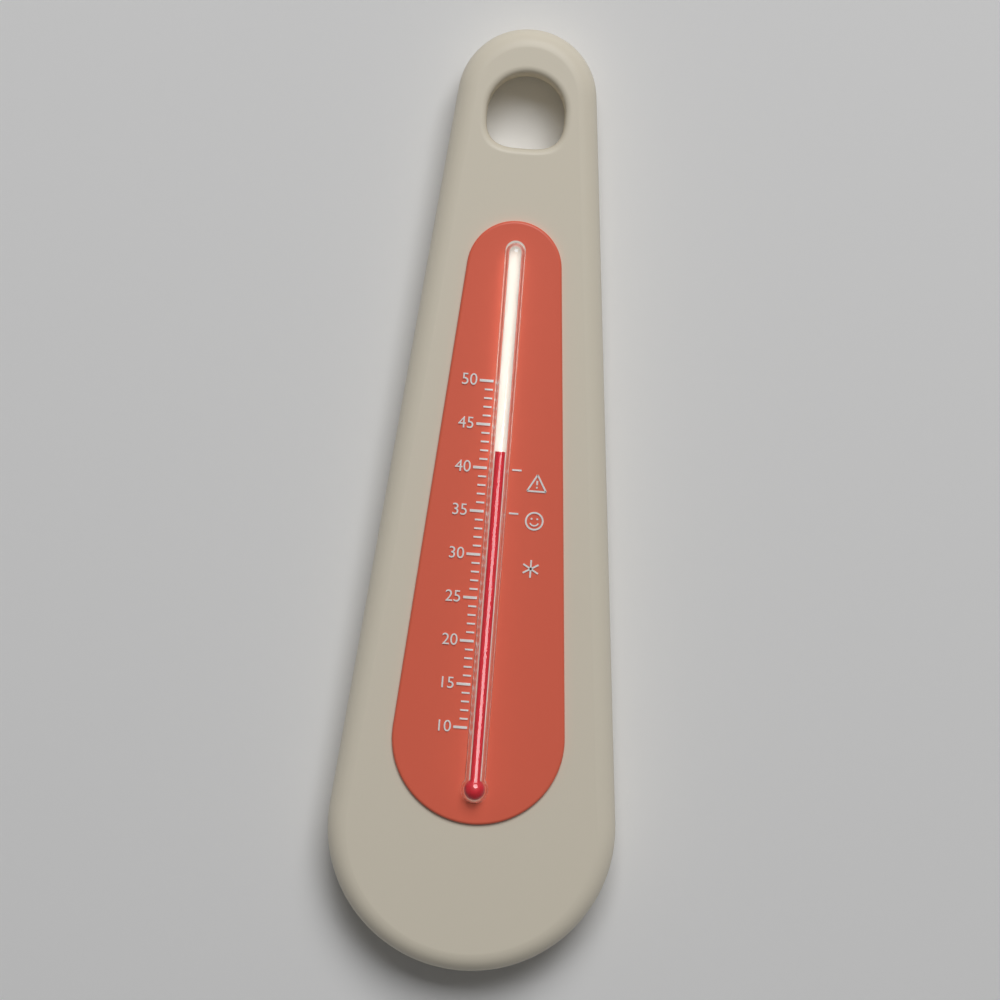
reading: 42 (no unit)
